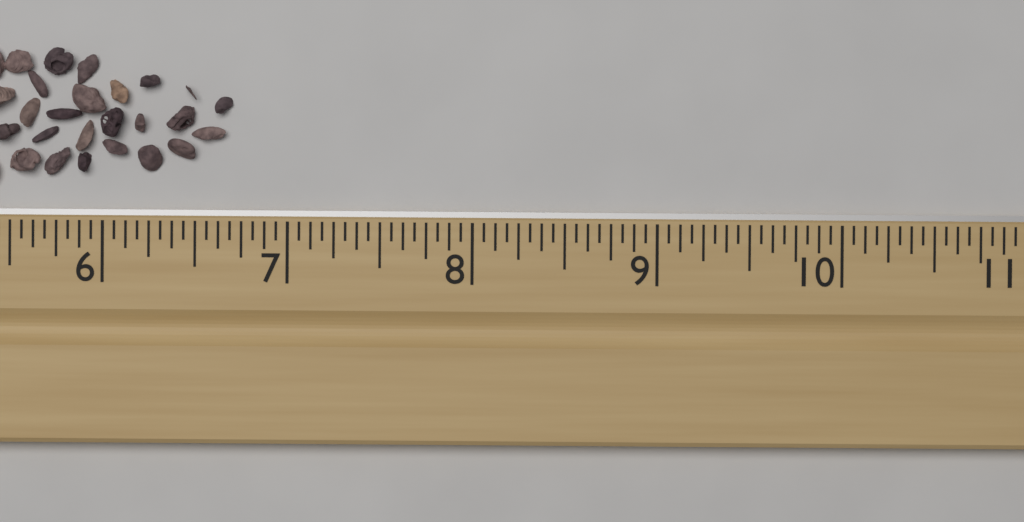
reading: 6.6875 in
